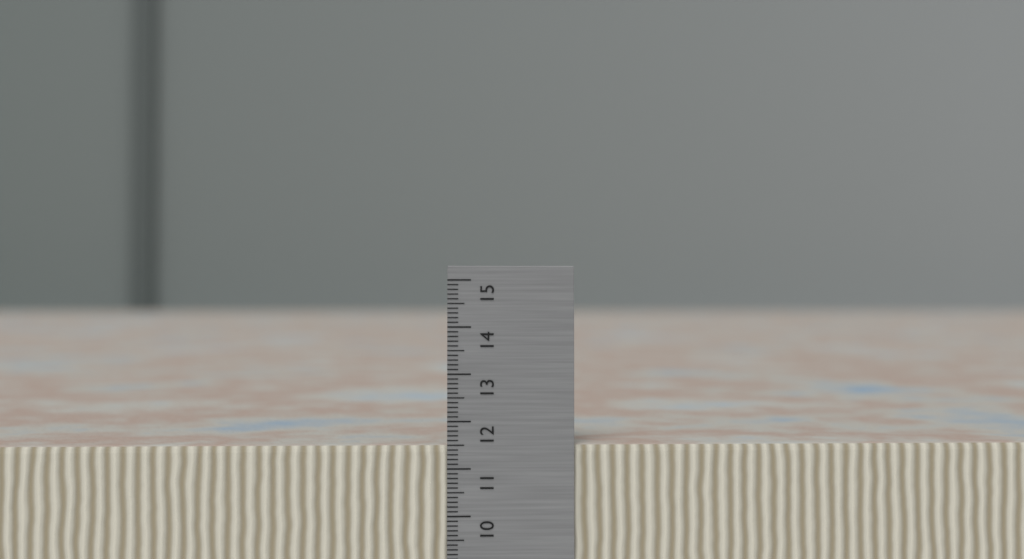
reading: 11.5 cm
